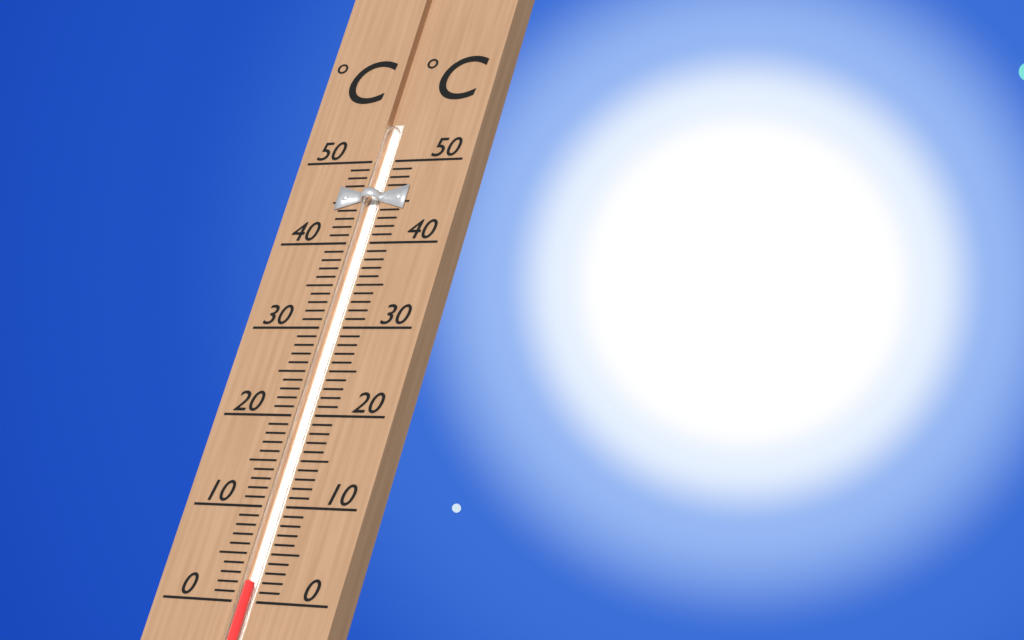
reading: 2 °C
